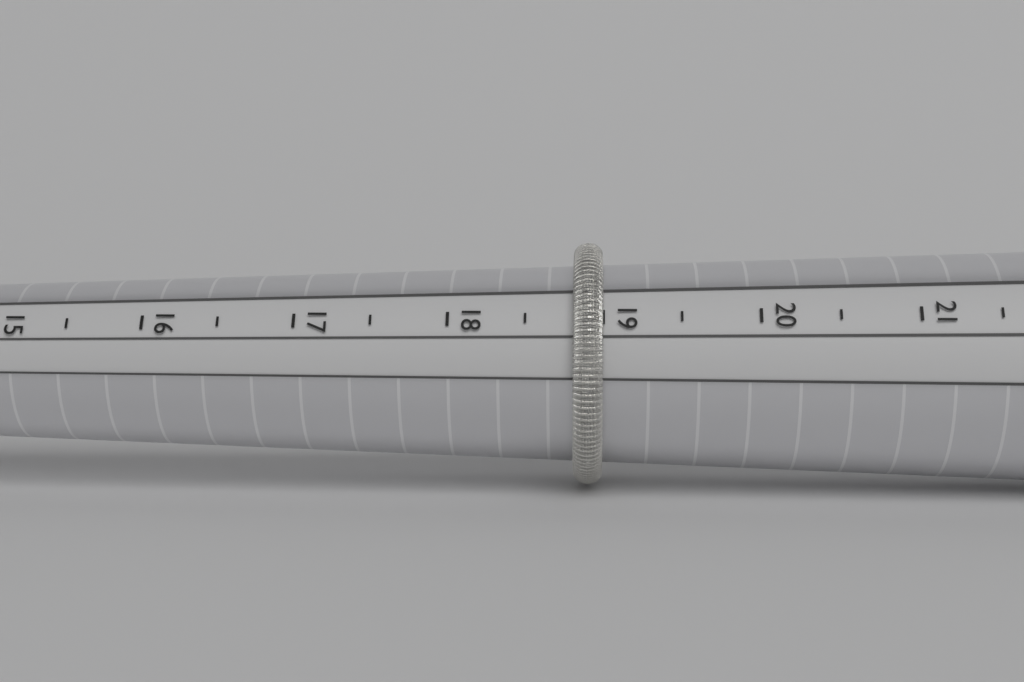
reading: 19.0 mm
